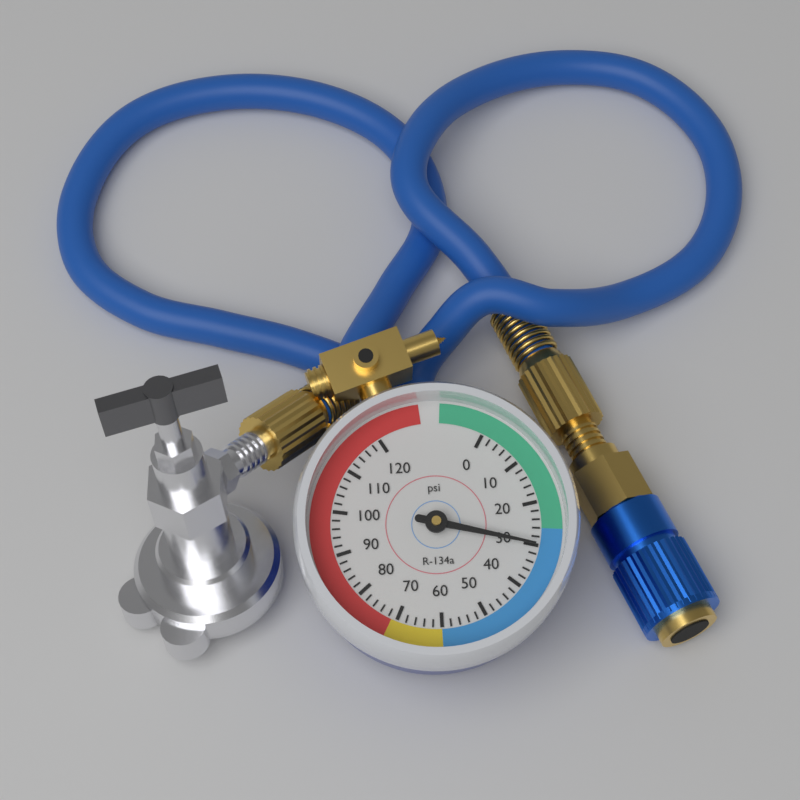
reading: 30 psi
